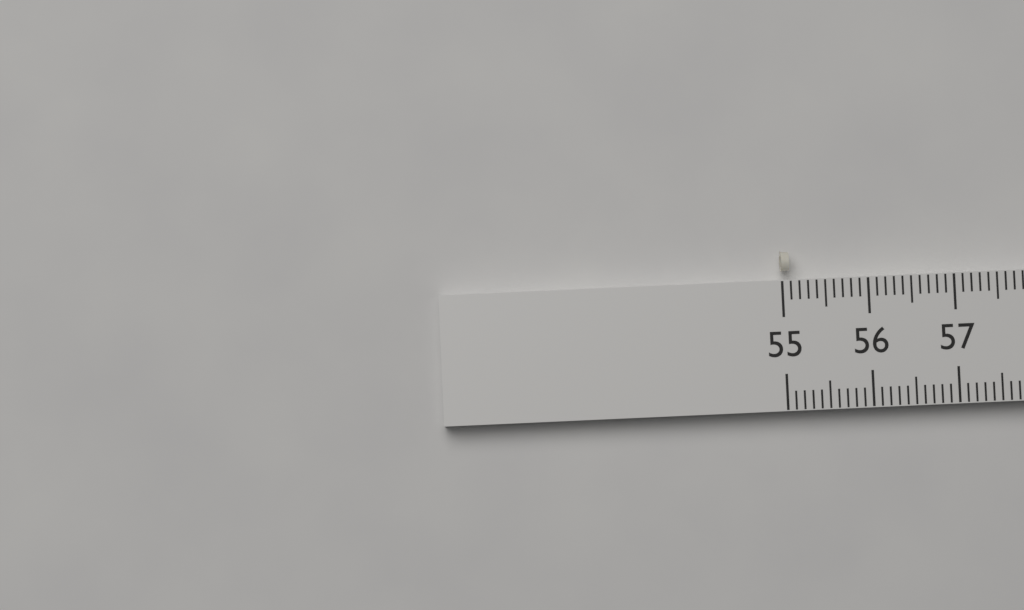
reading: 55.1 (no unit)
